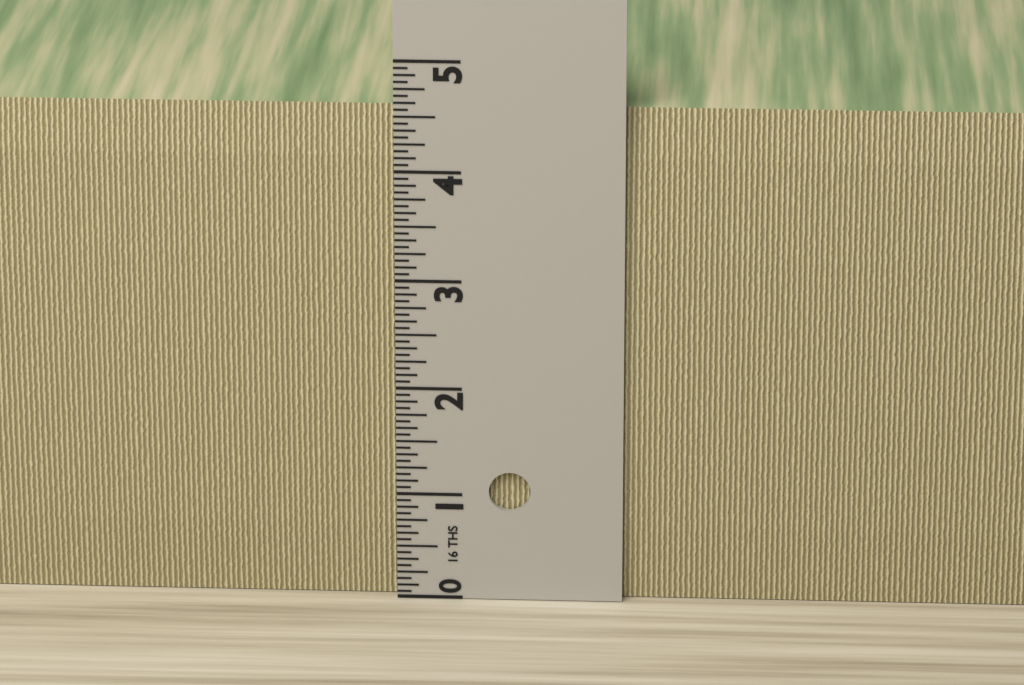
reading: 4.5625 in
